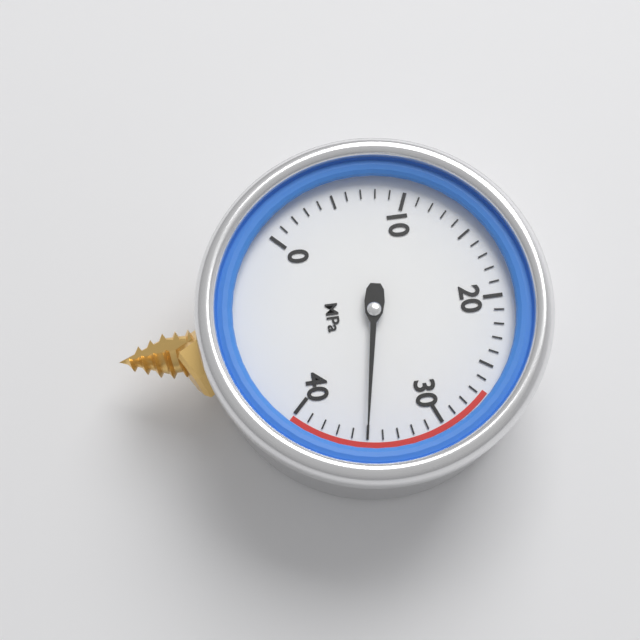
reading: 35 MPa
